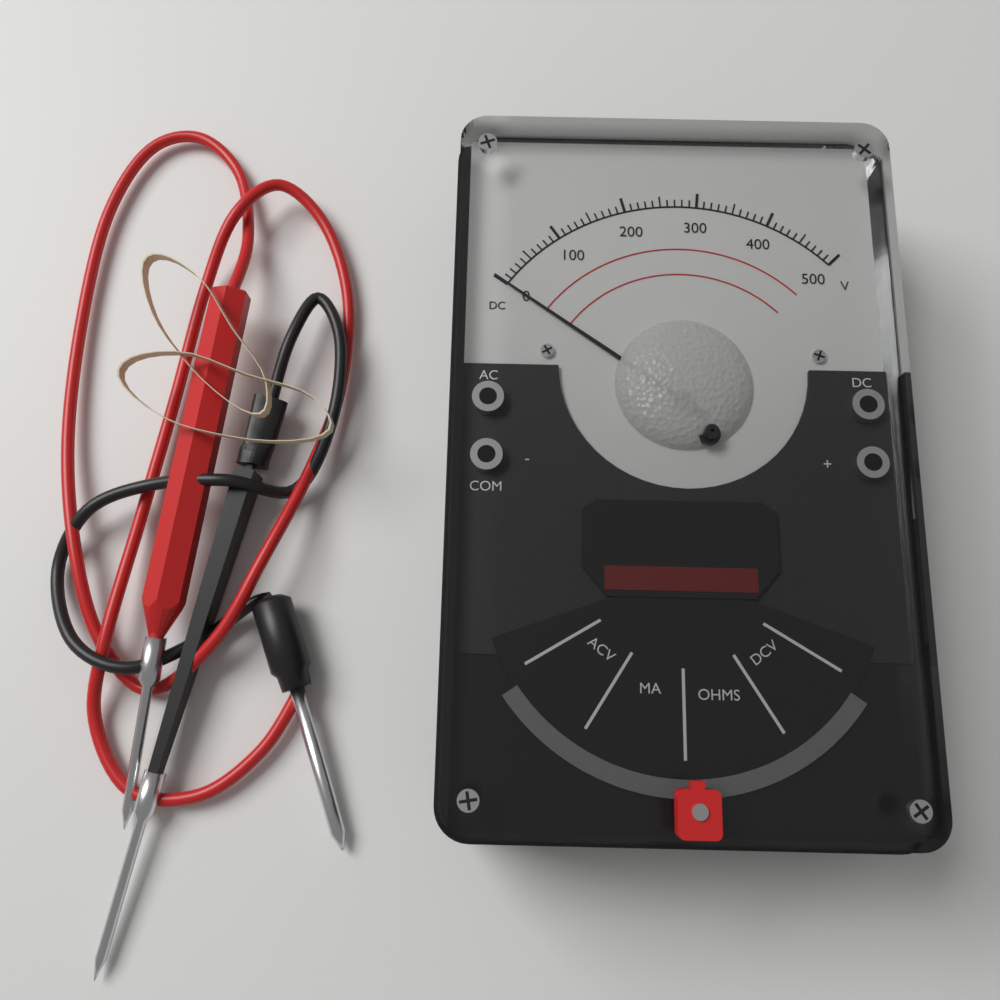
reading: 0 V
